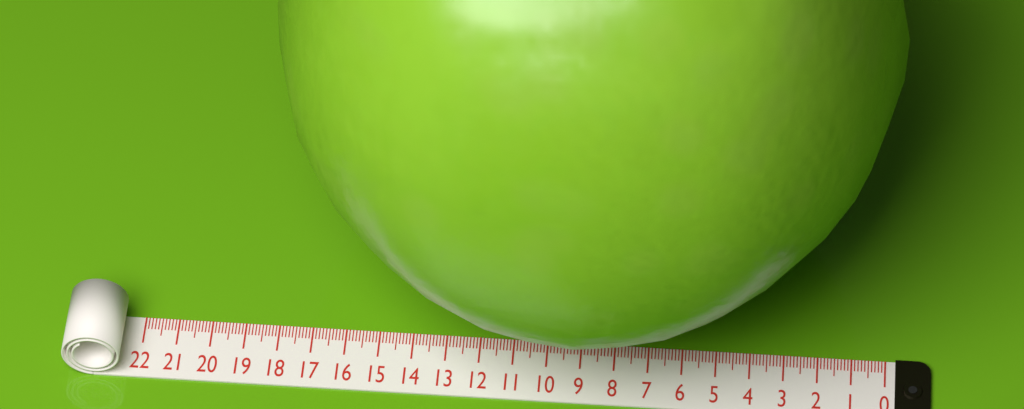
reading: 18.2 (no unit)
